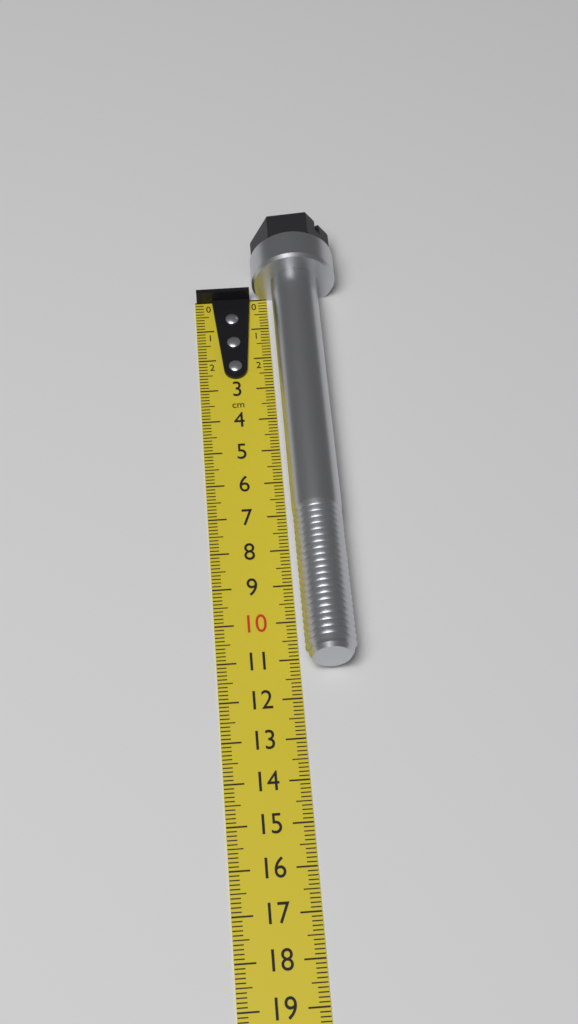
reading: 11.3 cm
